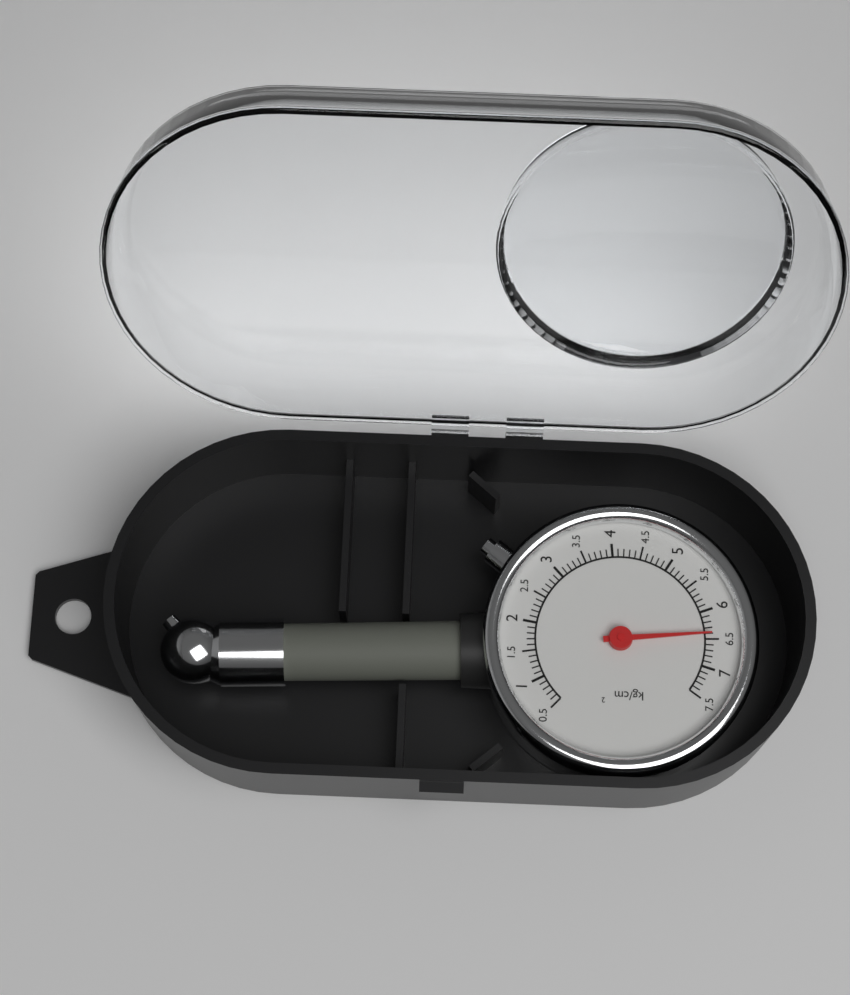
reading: 6.4 kg/cm²
